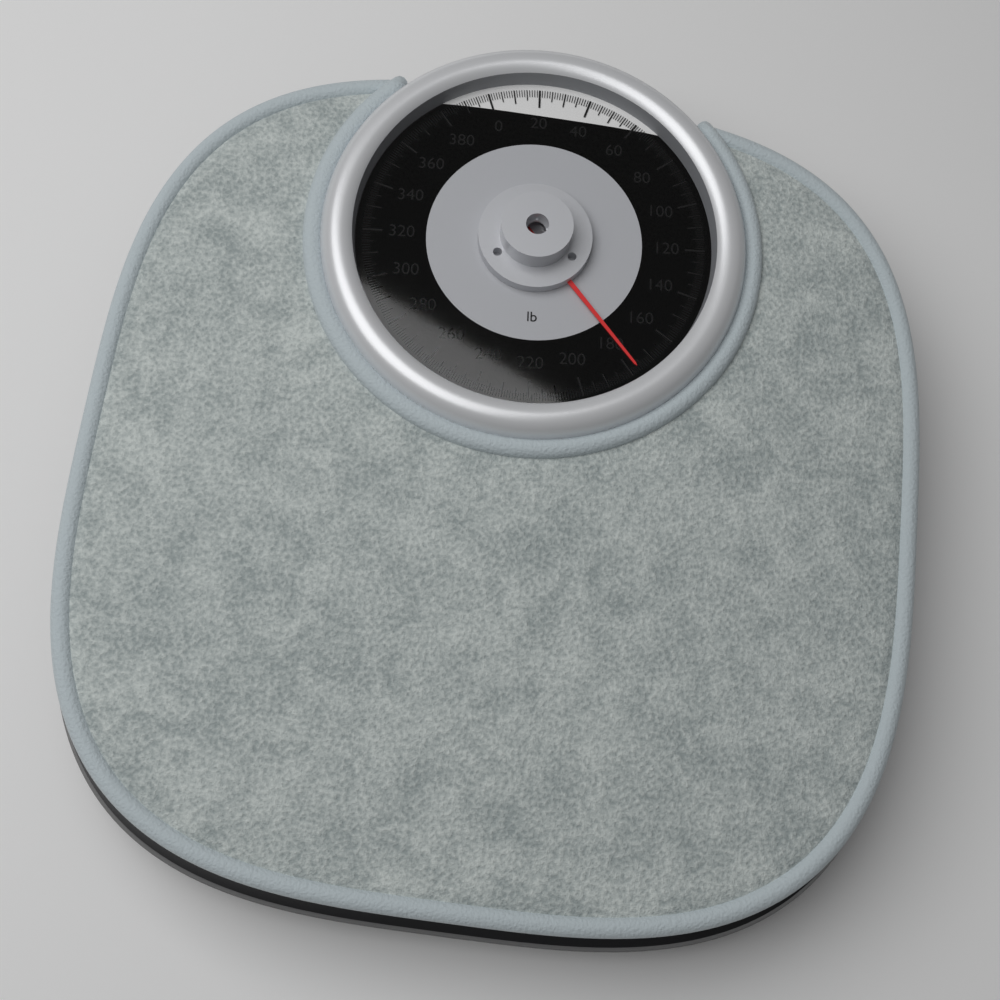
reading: 177 lb
